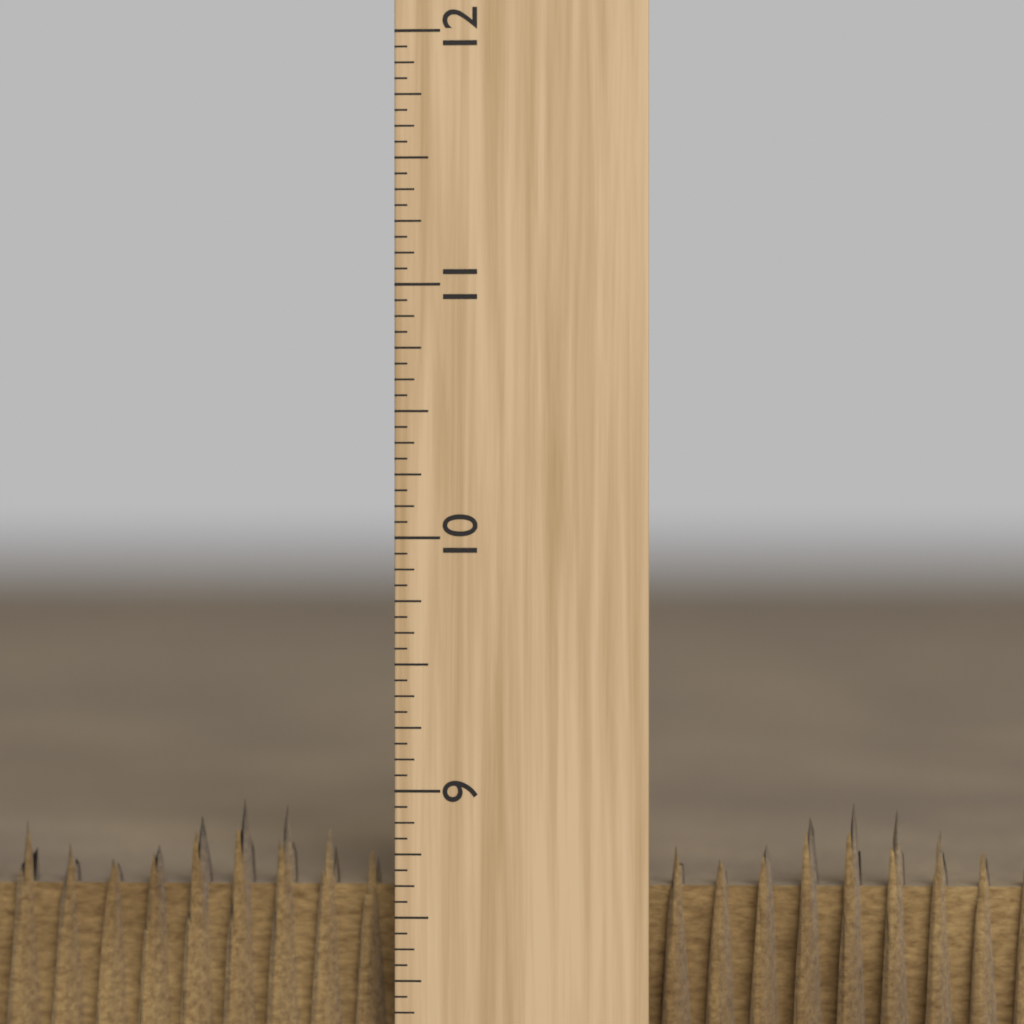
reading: 8.9375 inch
